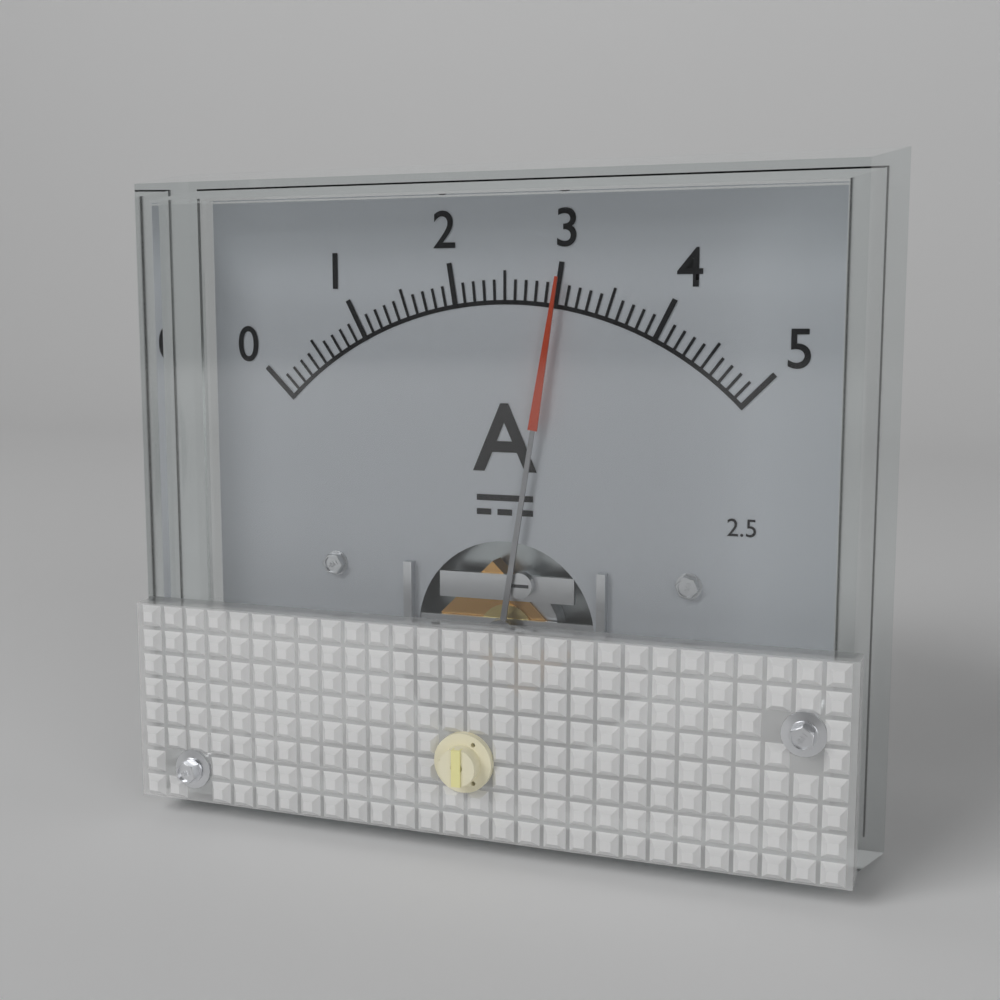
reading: 3.0 A
